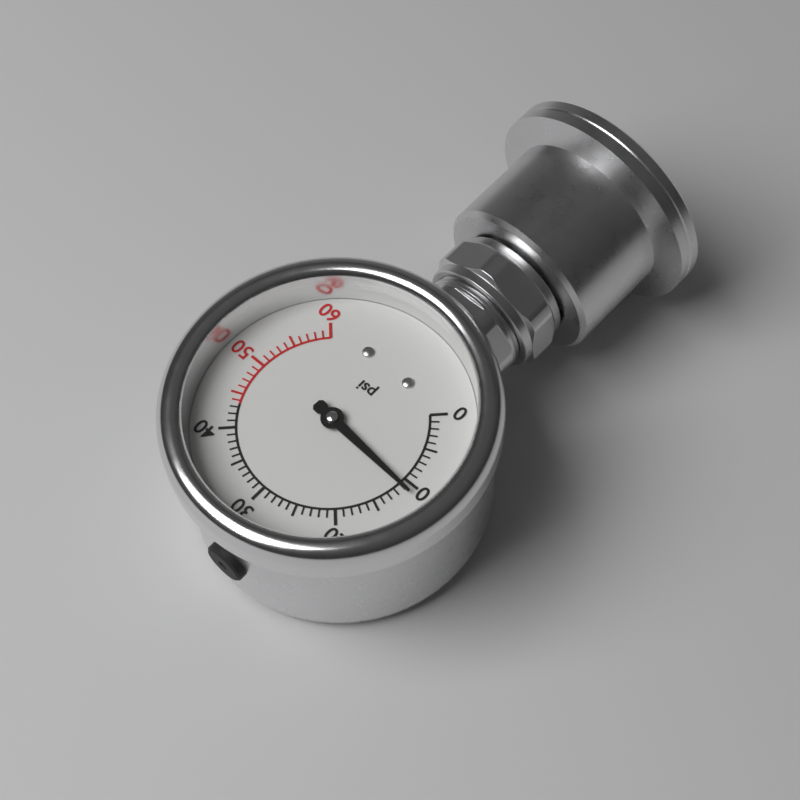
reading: 11 psi
